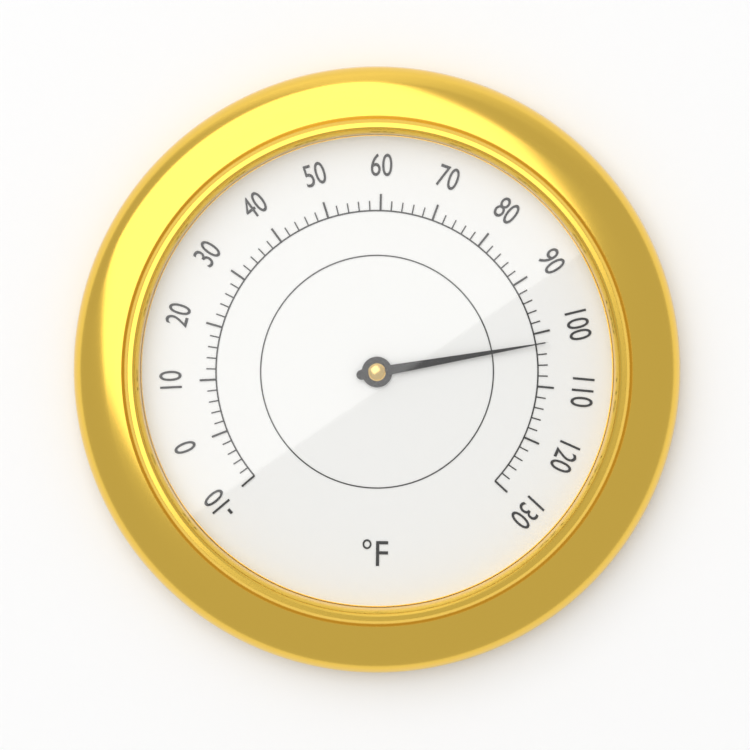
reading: 102 °F
